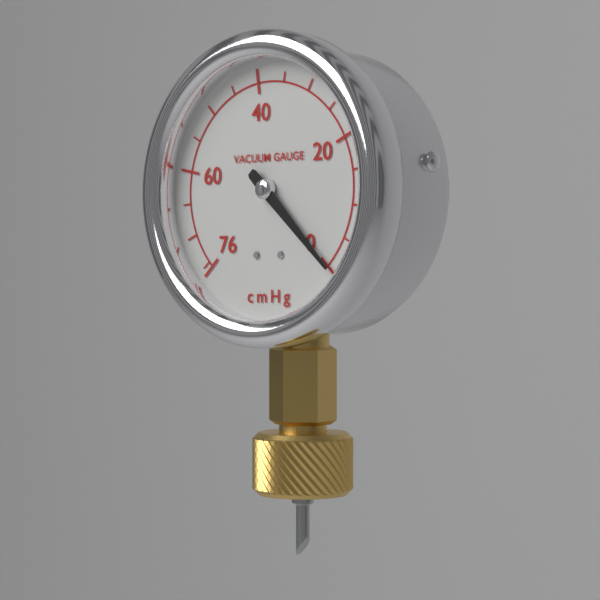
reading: 0 cmHg
